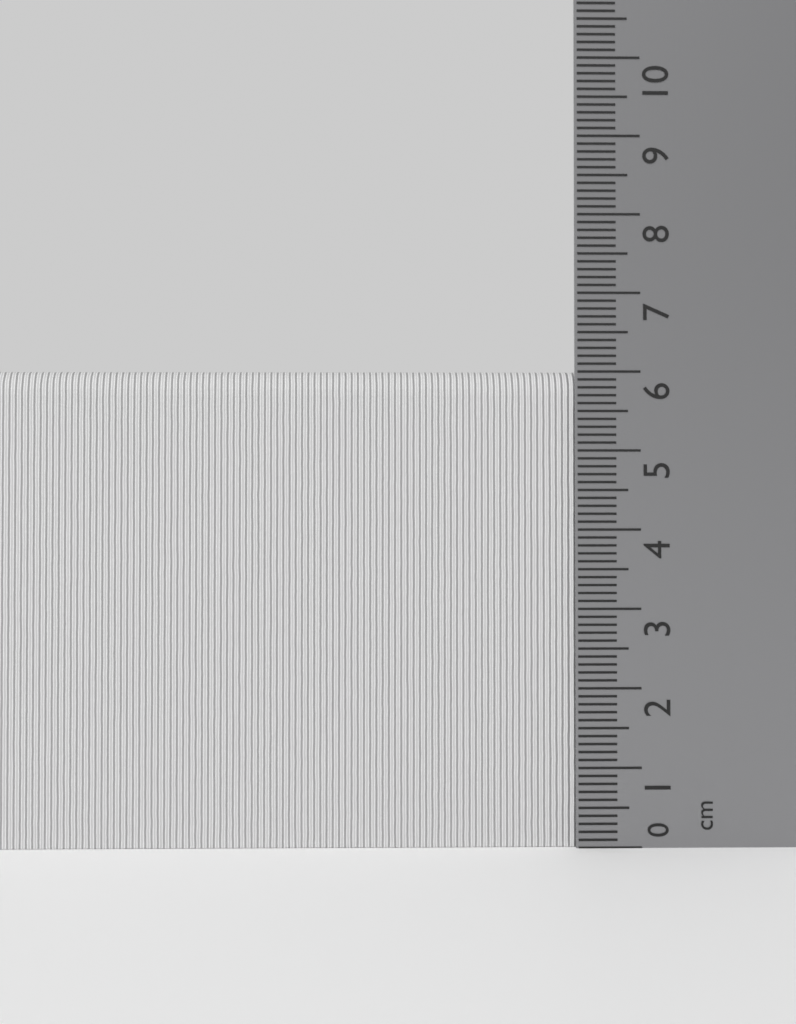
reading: 6.0 cm
